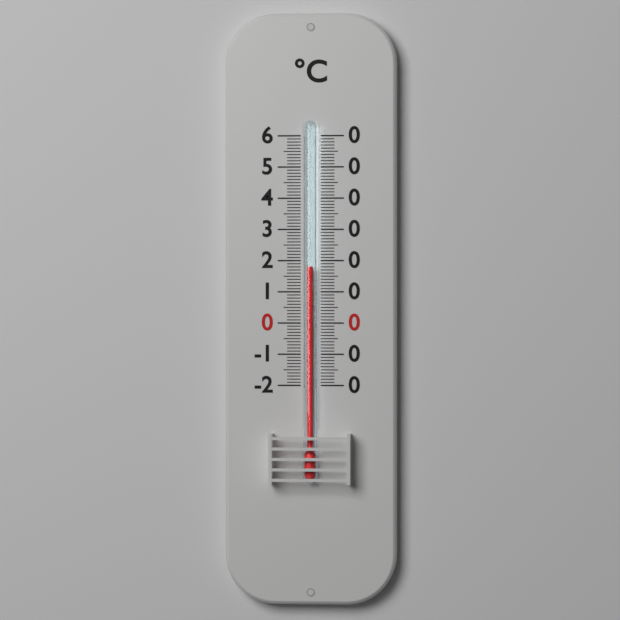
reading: 18 °C
